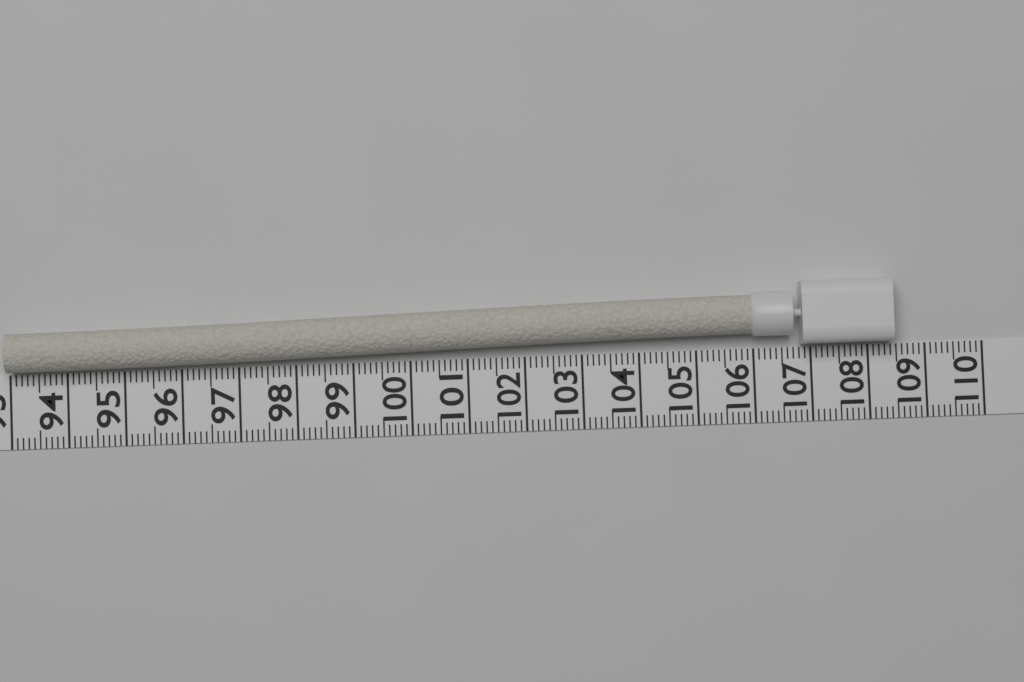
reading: 108.4 (no unit)
